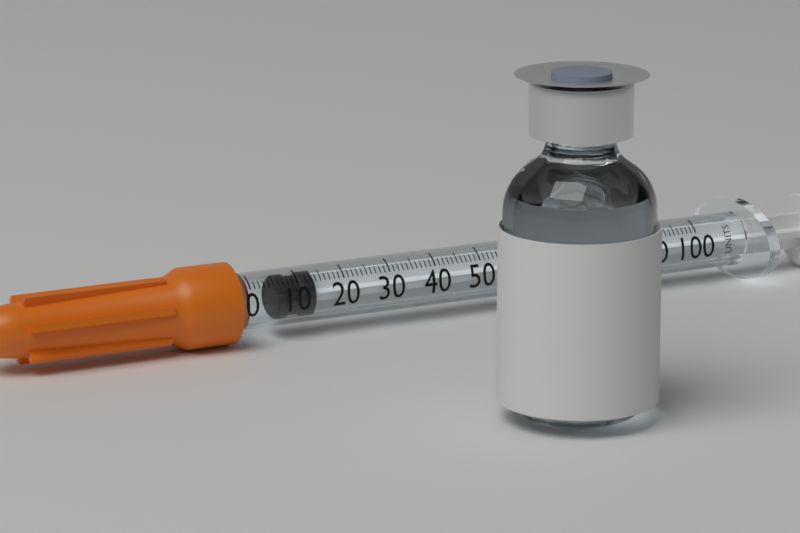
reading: 6 units
